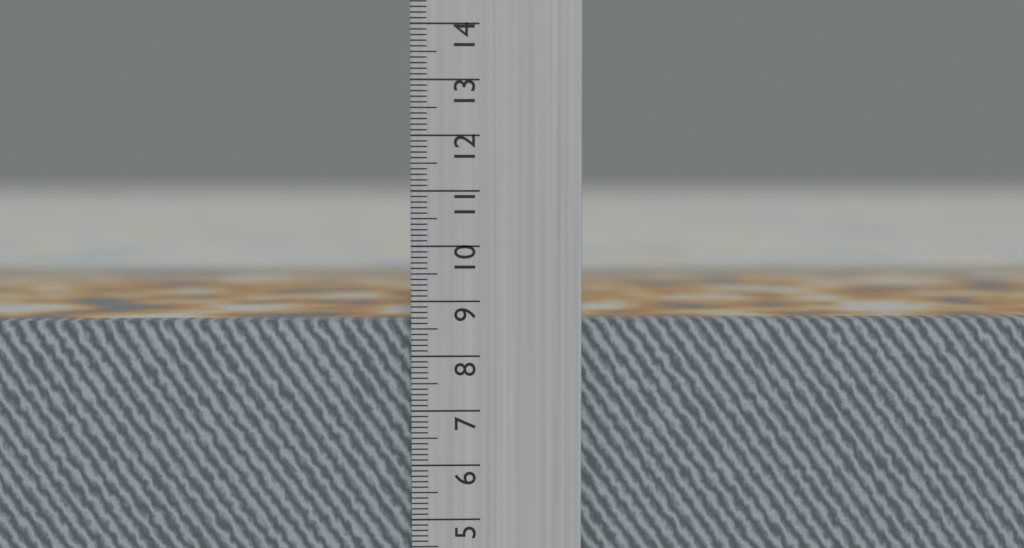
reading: 8.6 cm
